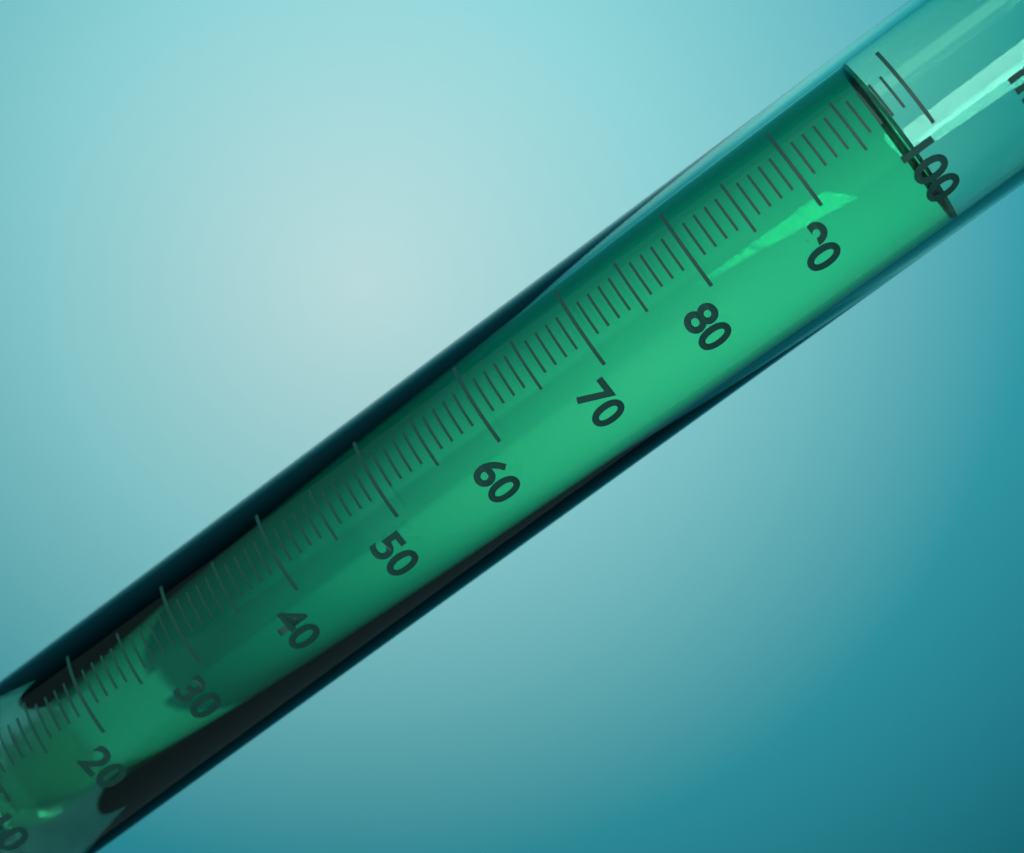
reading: 98 ml
